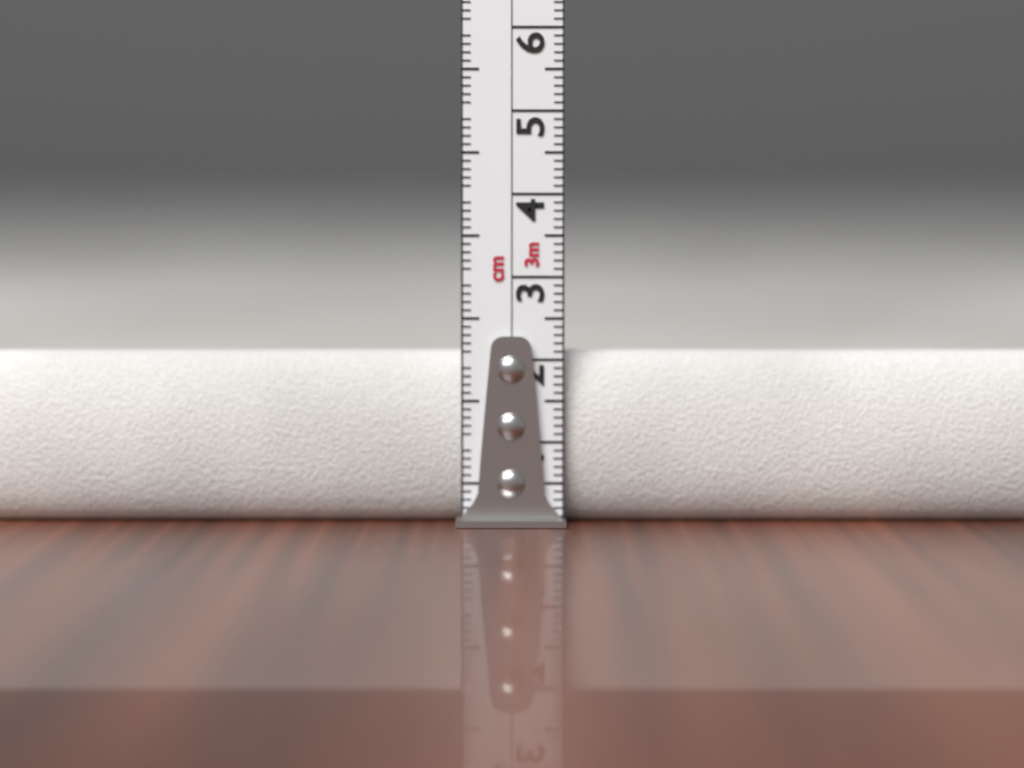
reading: 2.1 cm
